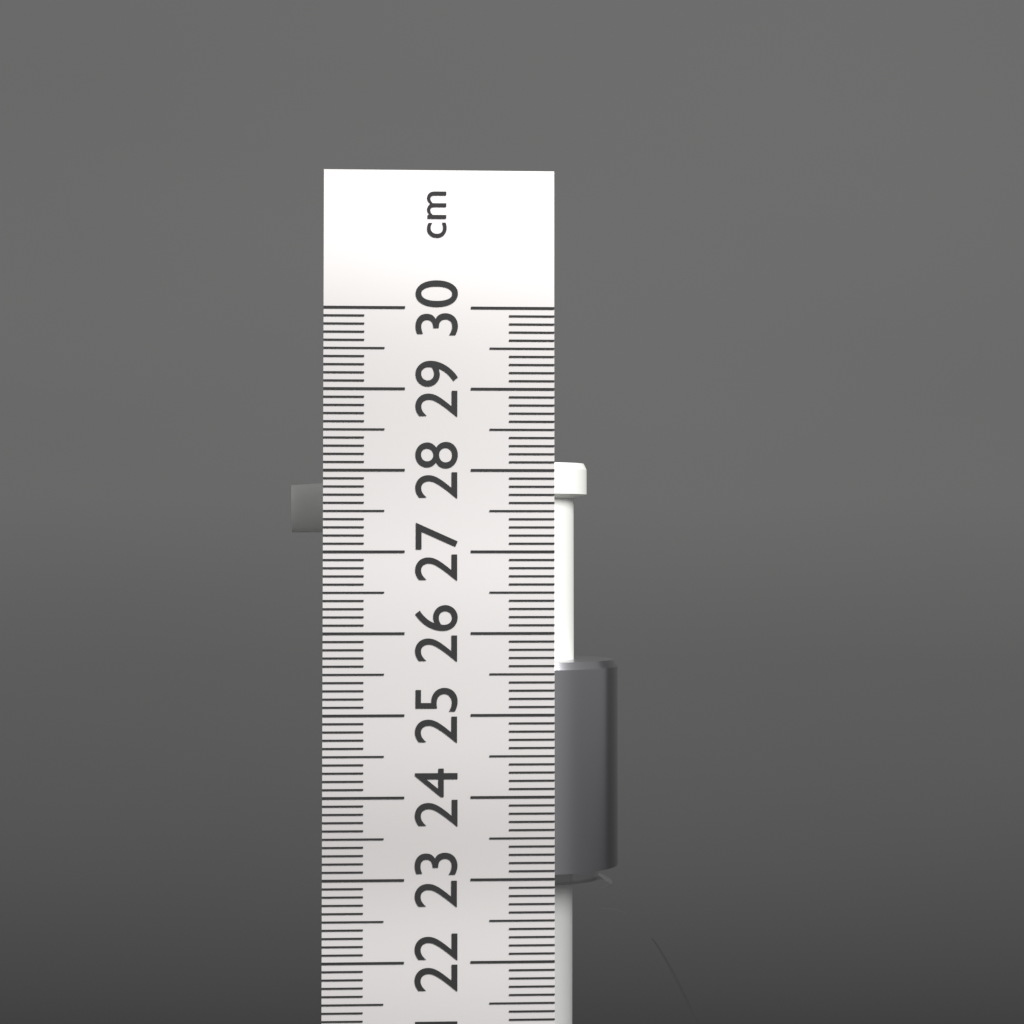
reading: 28.2 cm
